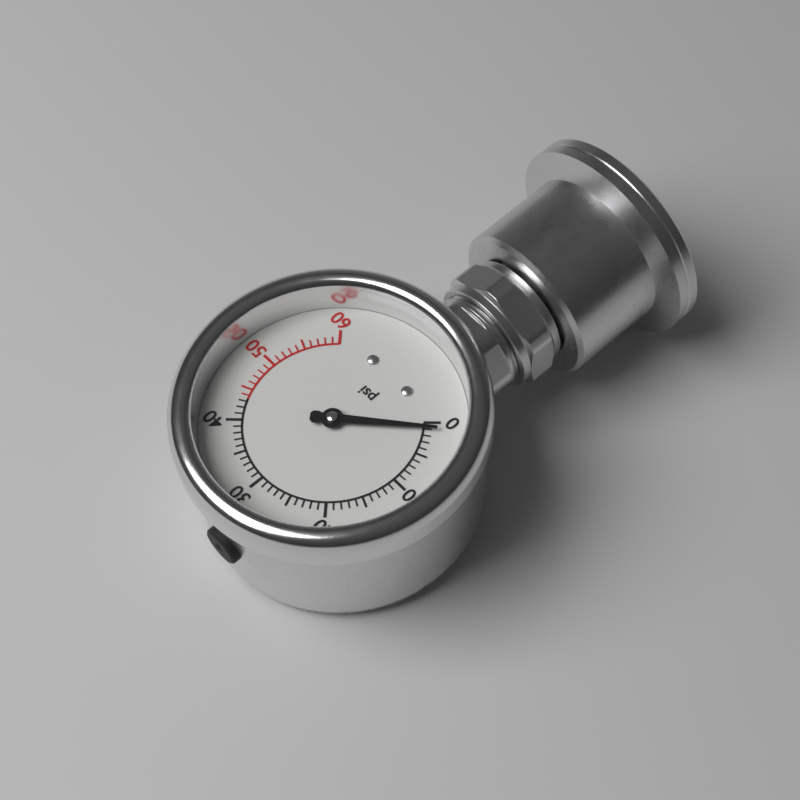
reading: 1 psi
